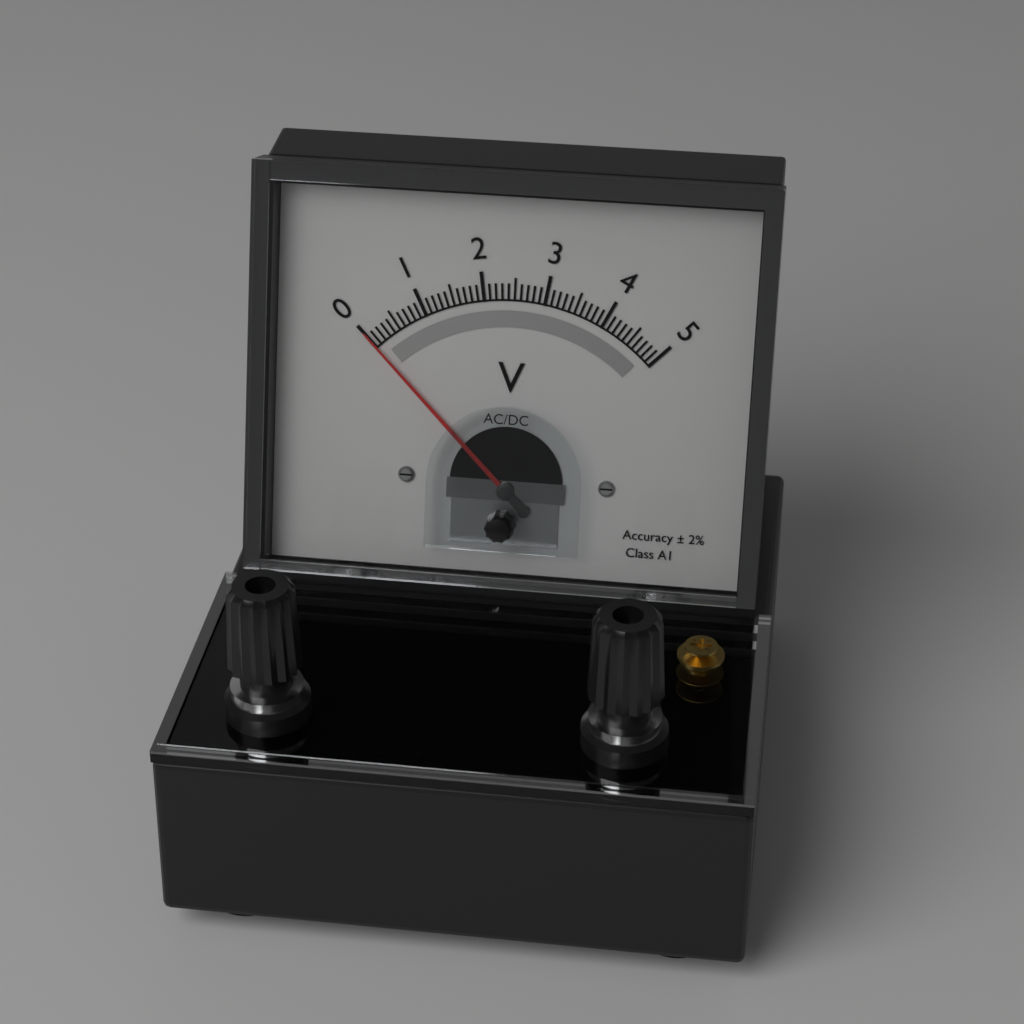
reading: 0.0 V
